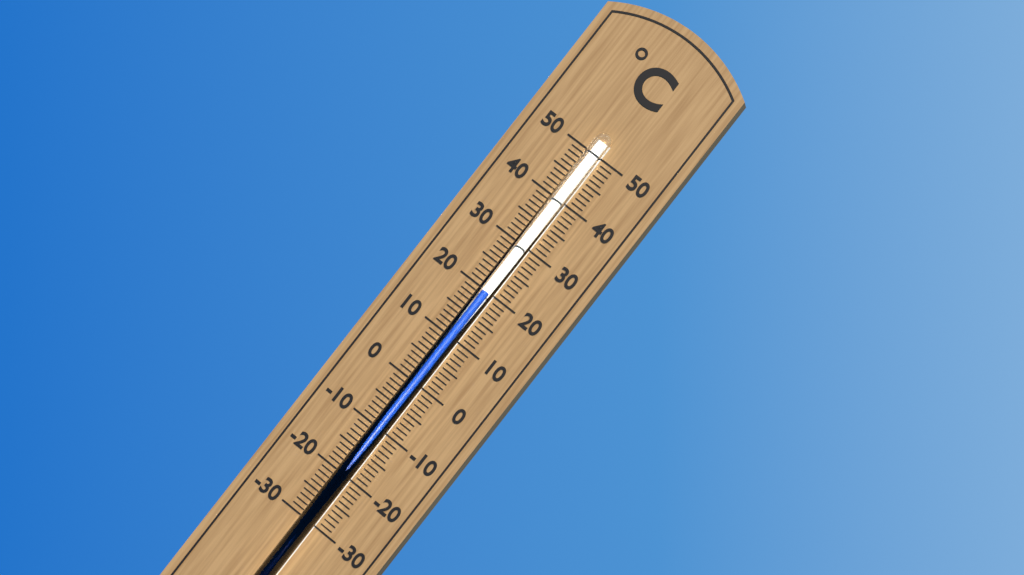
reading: 20 °C
